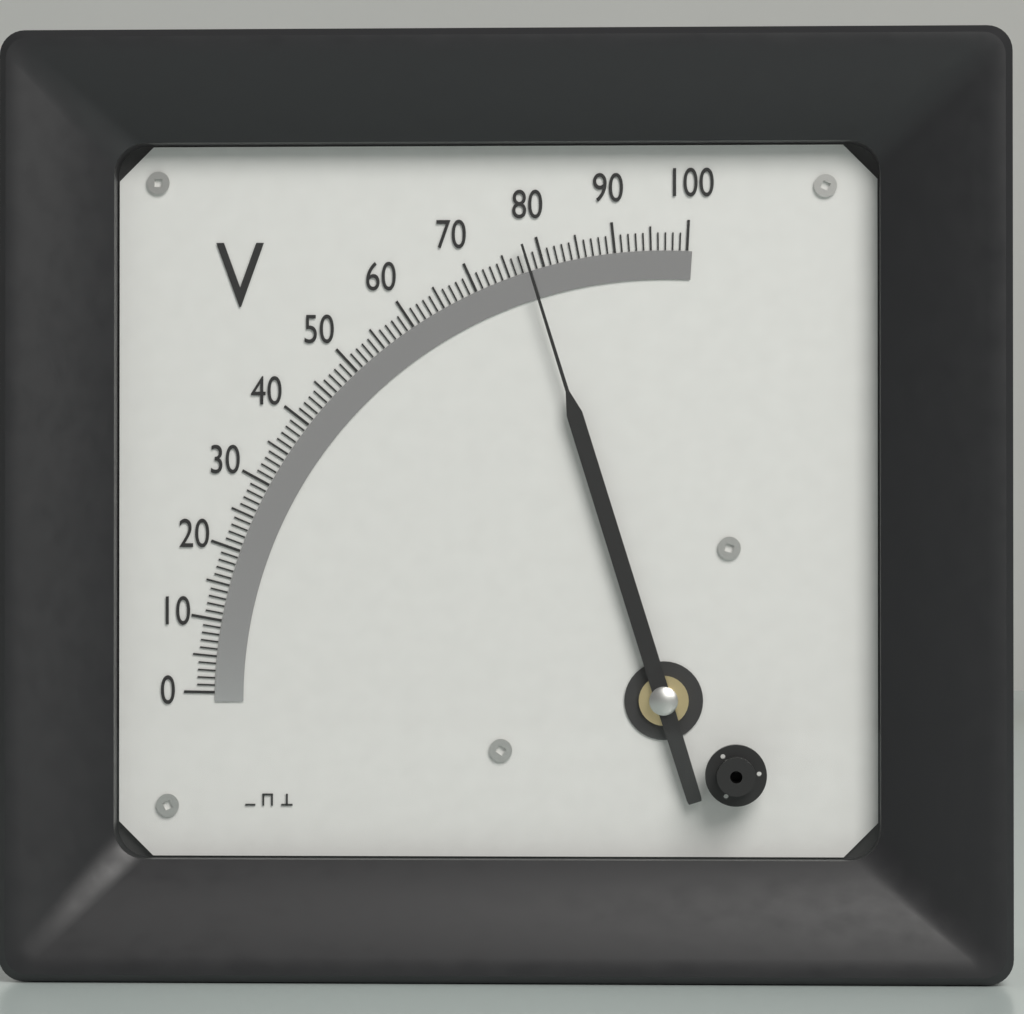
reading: 78 V
